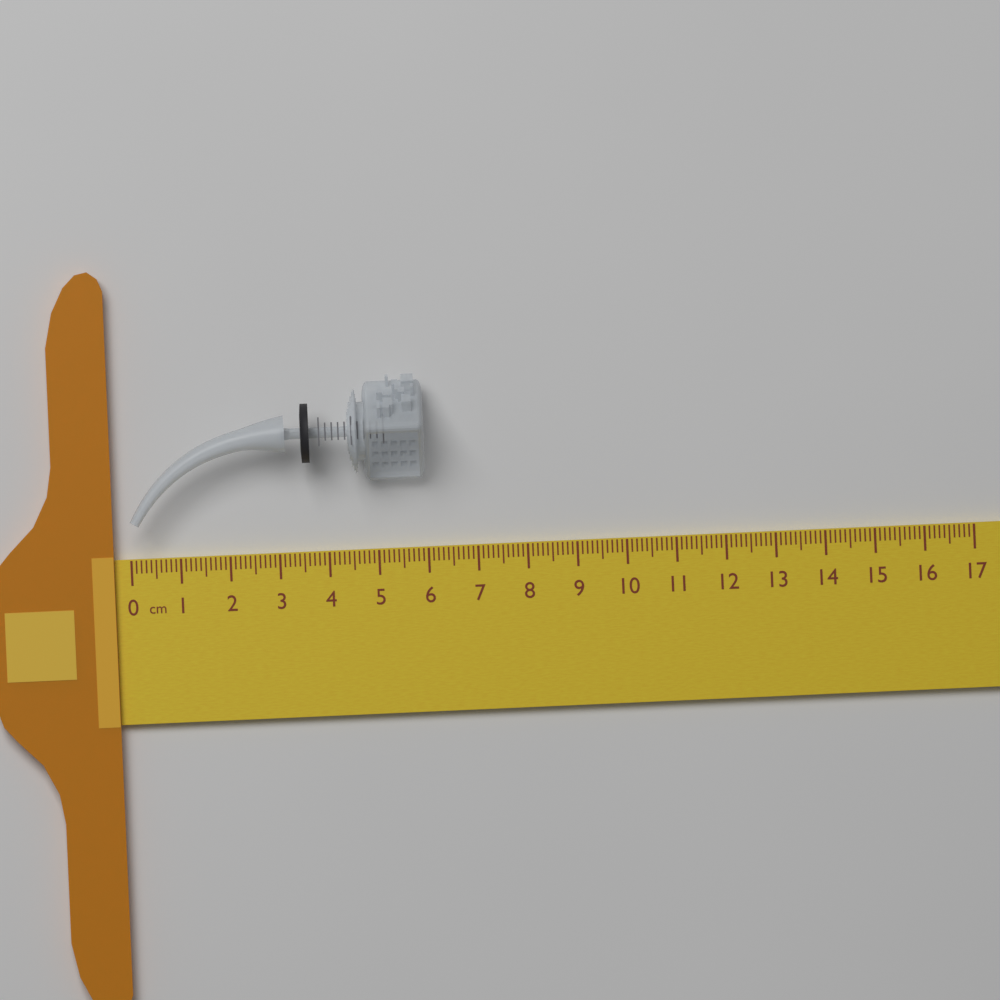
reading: 6.0 cm
